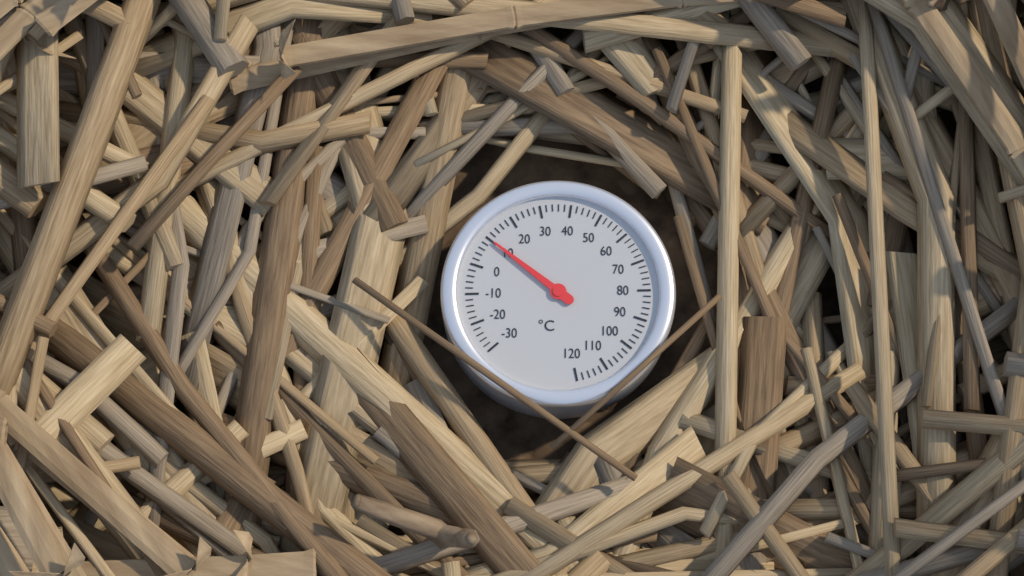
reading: 10 °C
